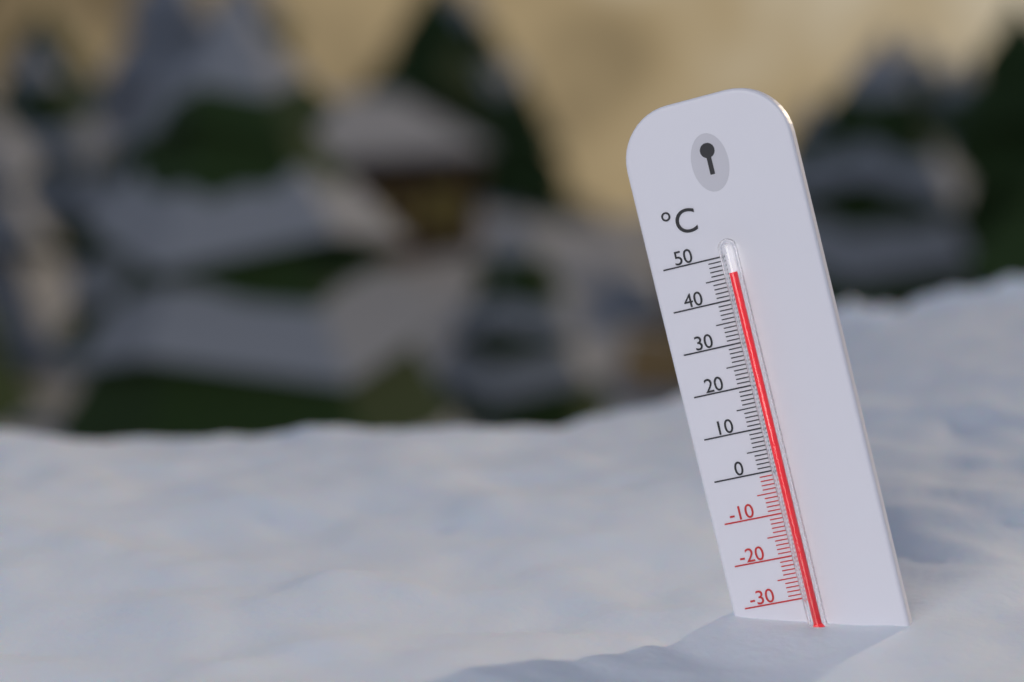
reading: 46 °C
